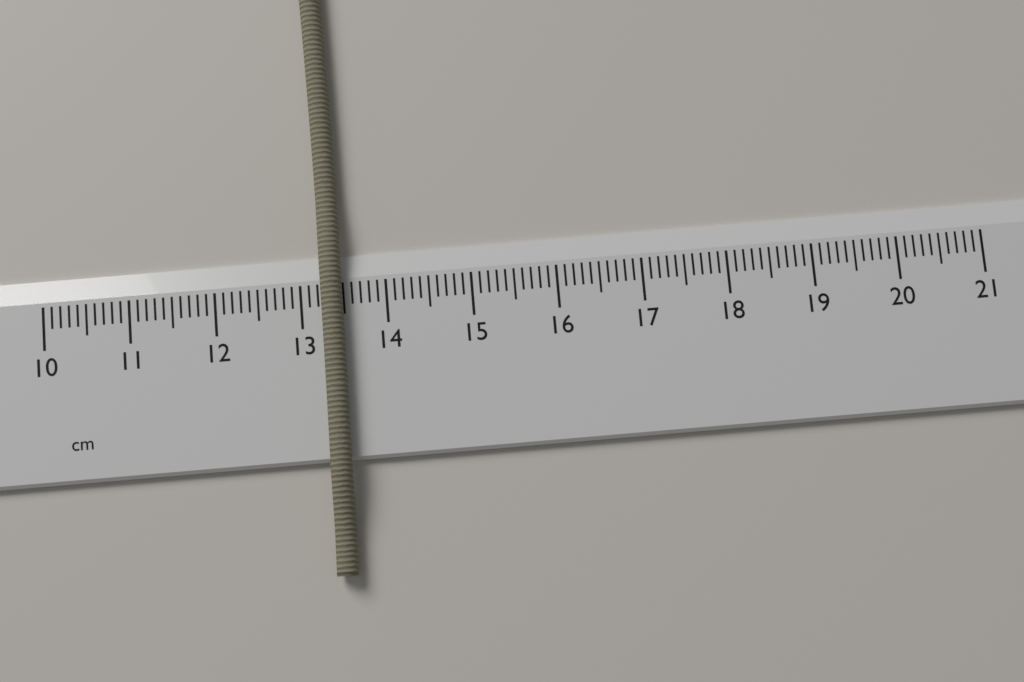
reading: 13.5 cm
